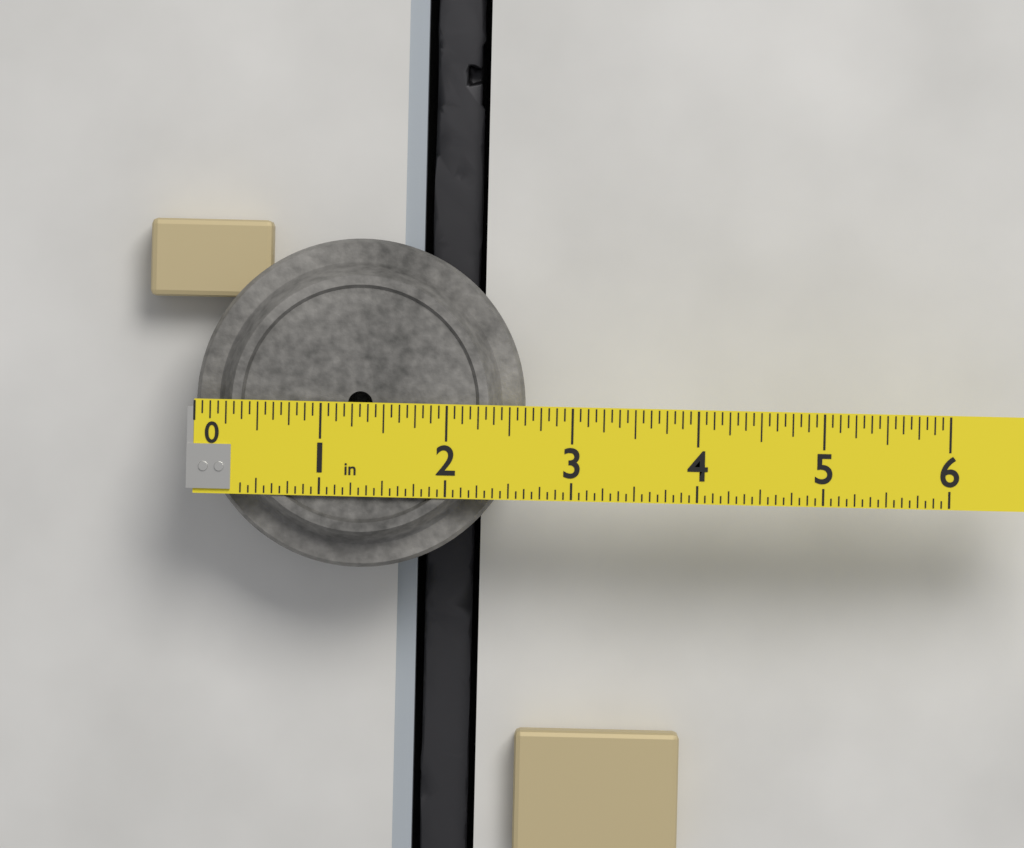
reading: 2.6250 in
